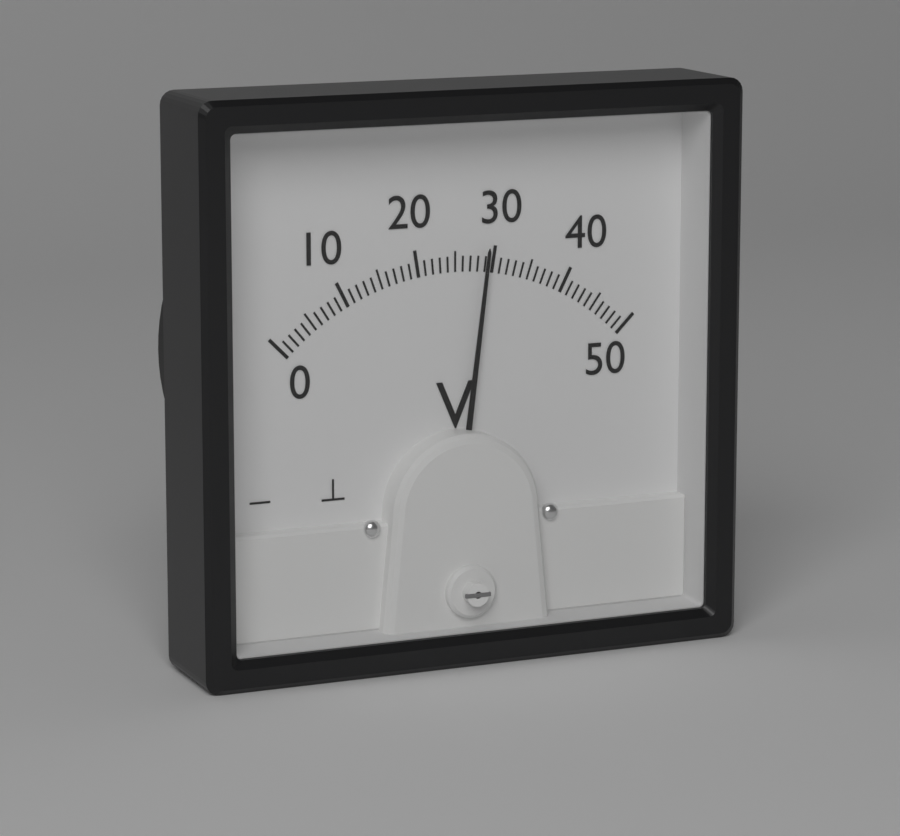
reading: 29 V
